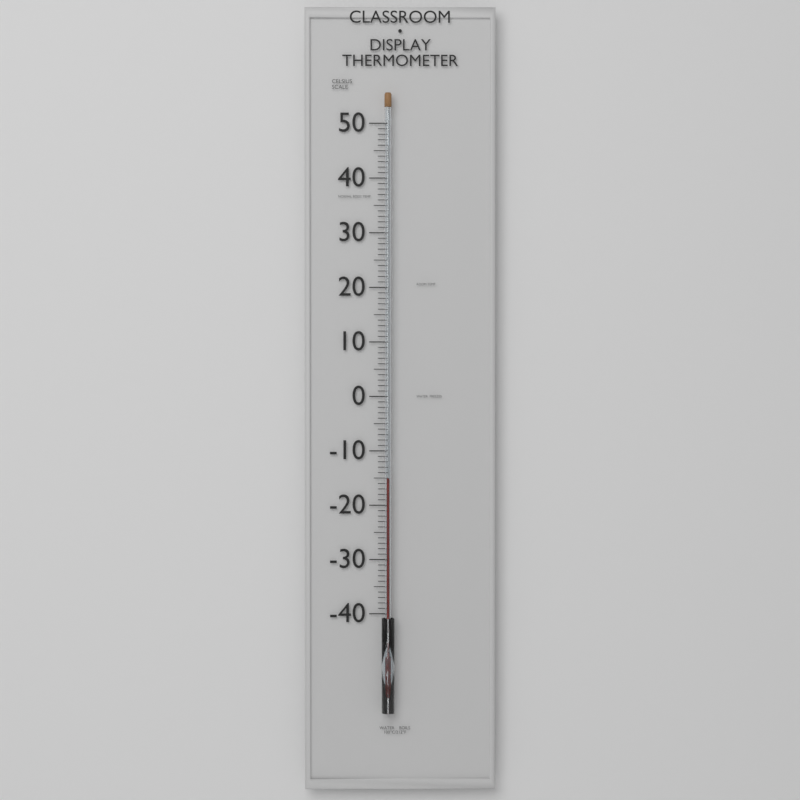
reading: -15 °C
